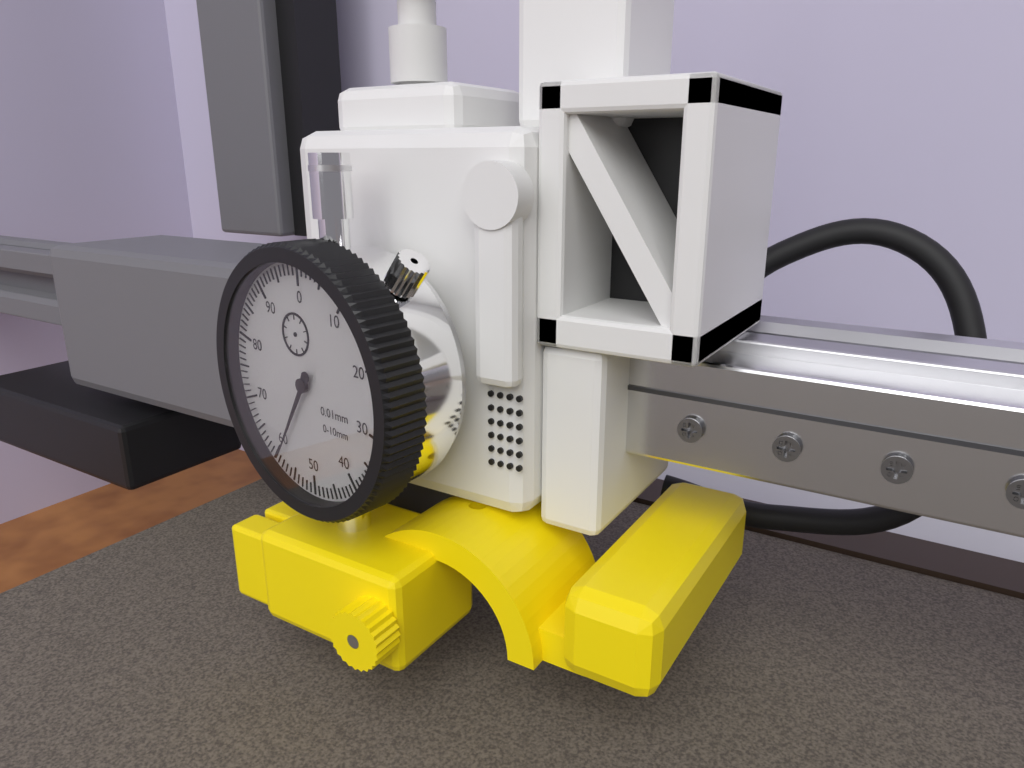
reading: 59 0.01mm
